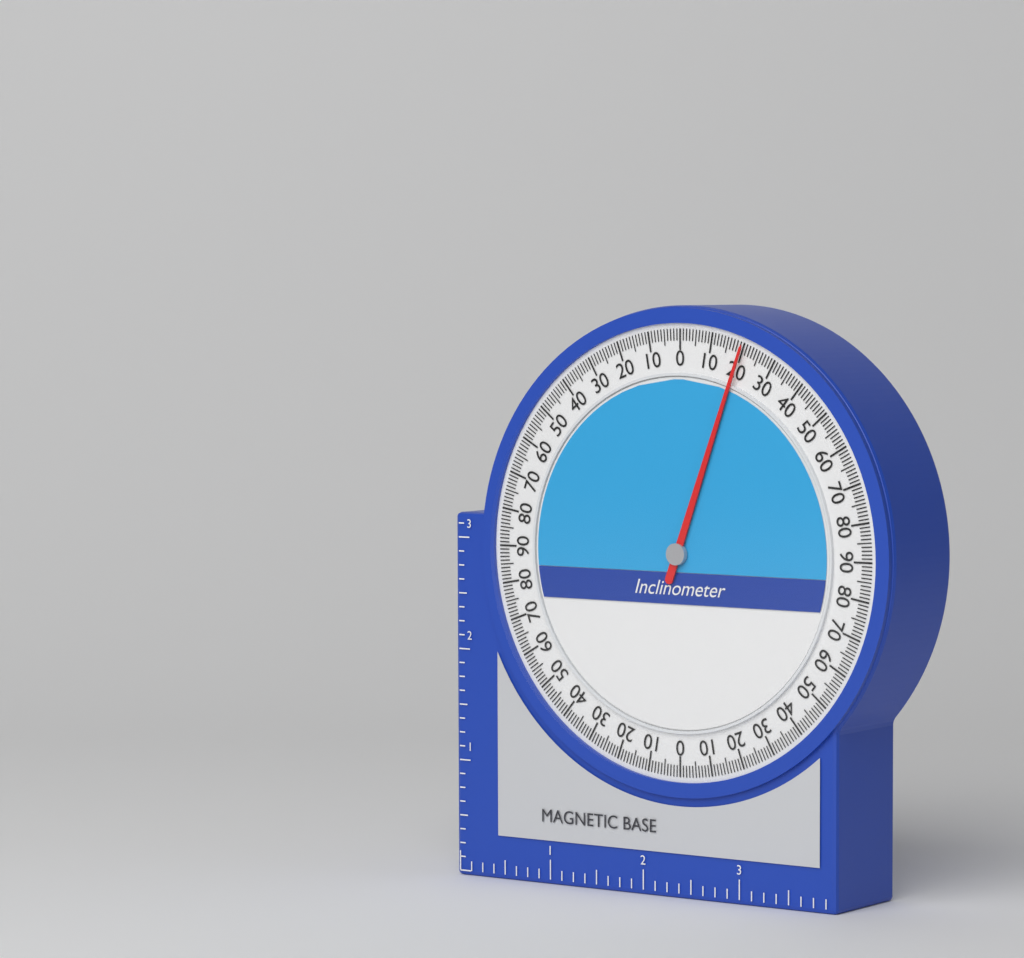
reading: 20 (no unit)
